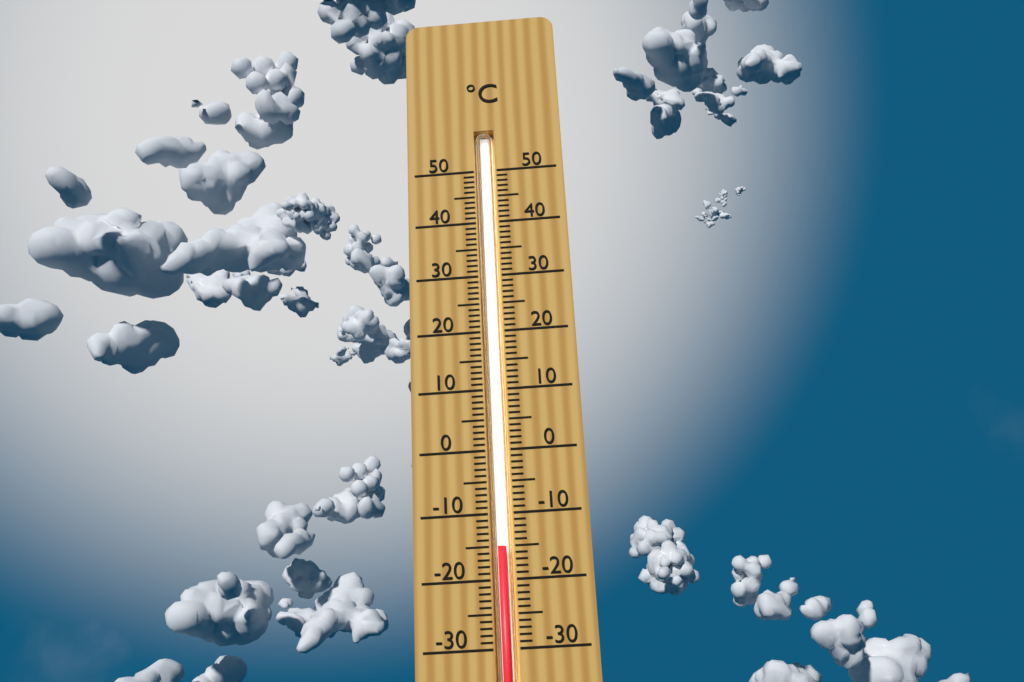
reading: -15 °C
